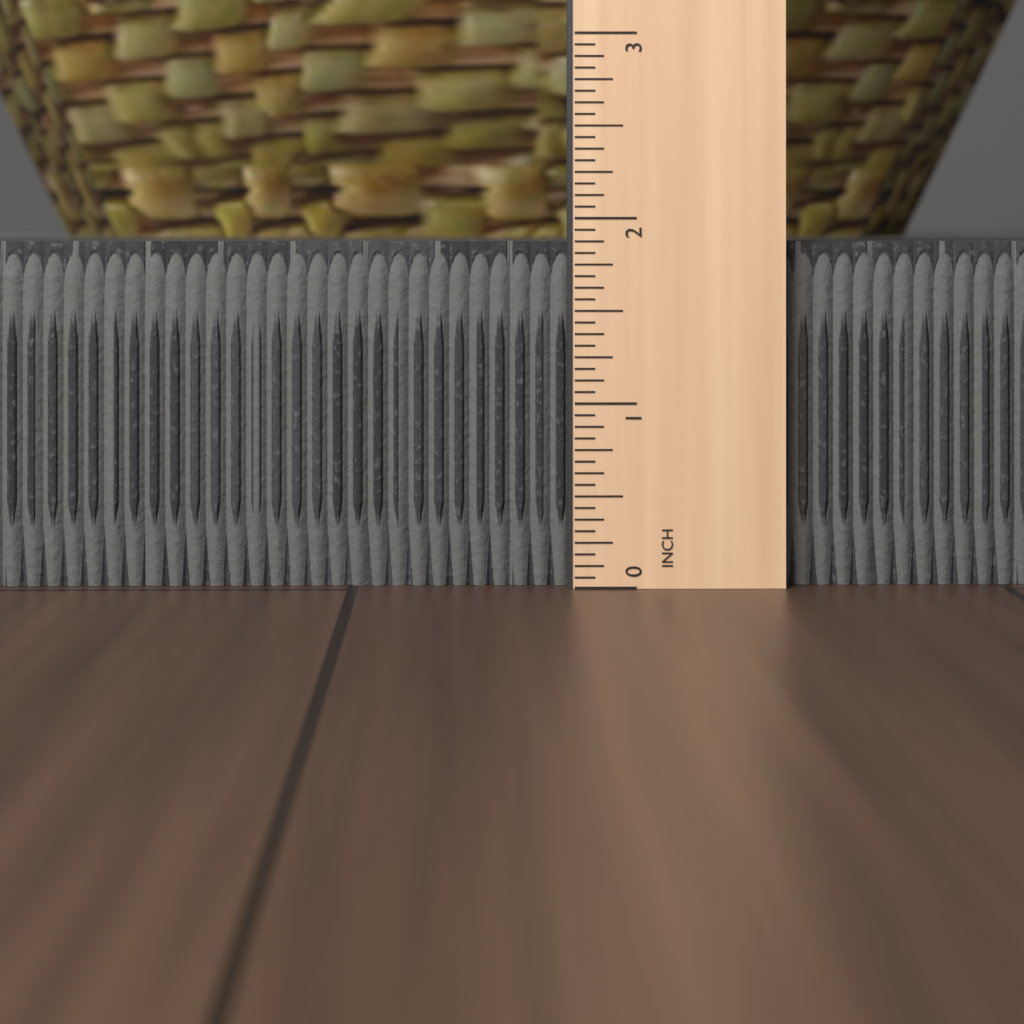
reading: 1.8750 in
